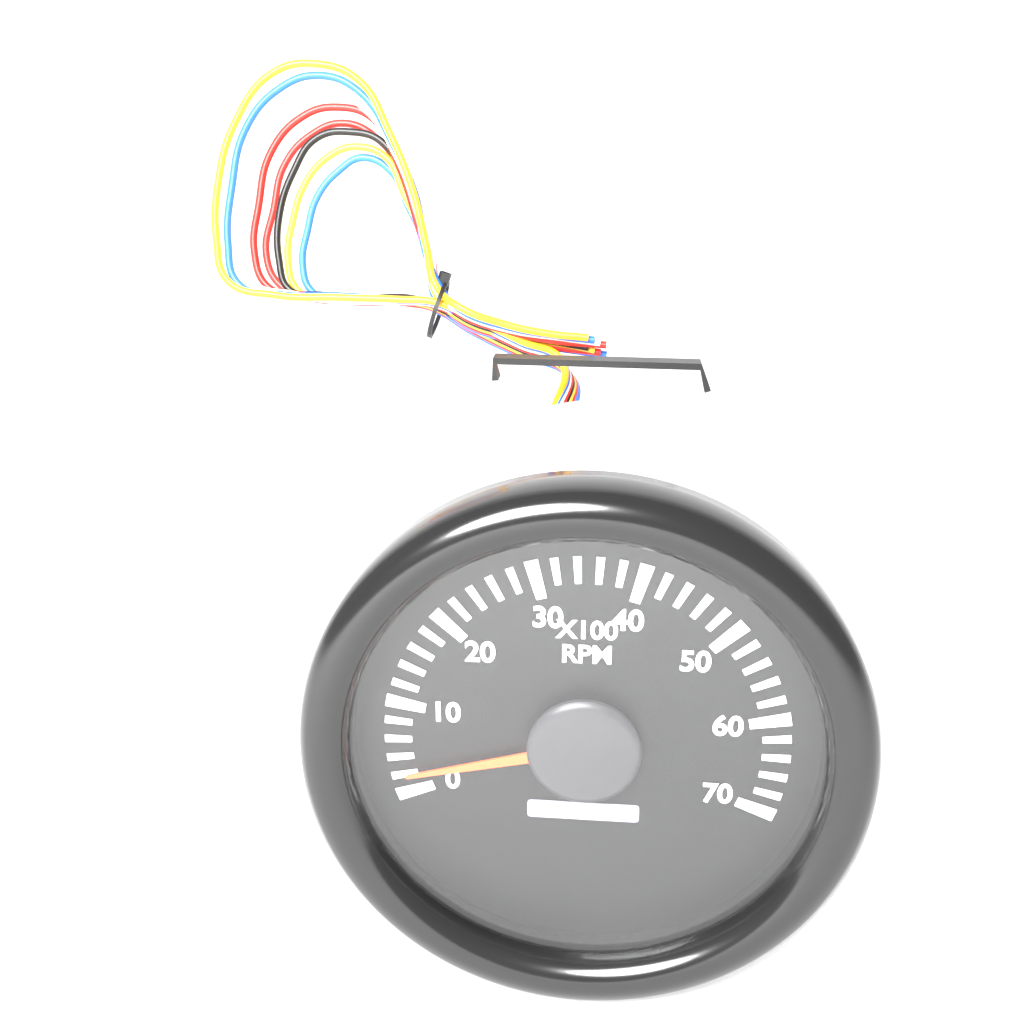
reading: 2 x100 RPM
